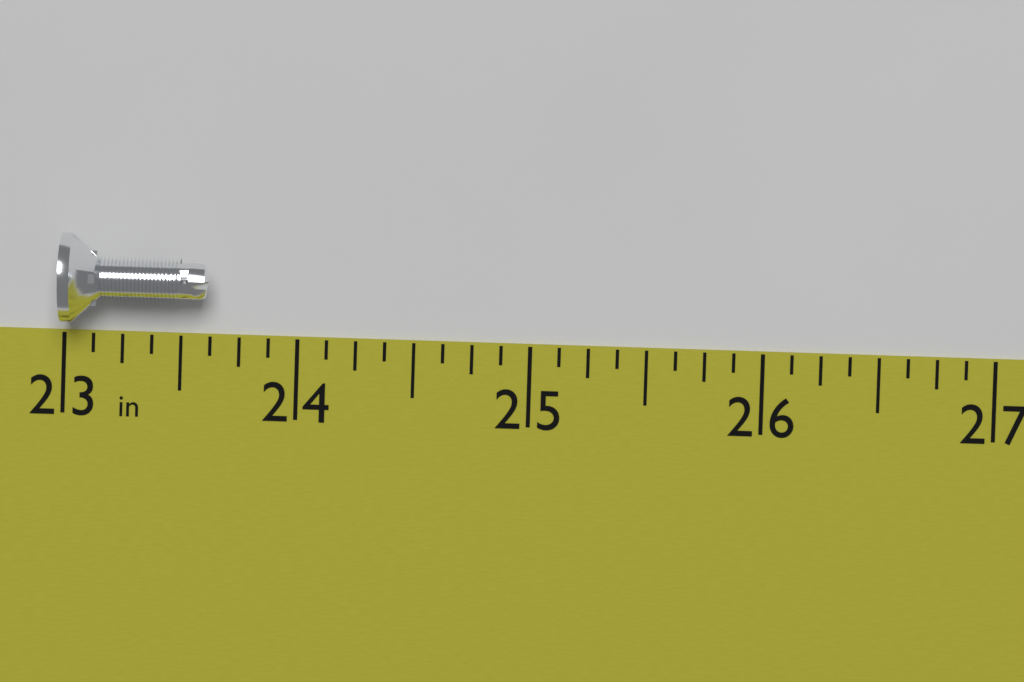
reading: 23.625 in
